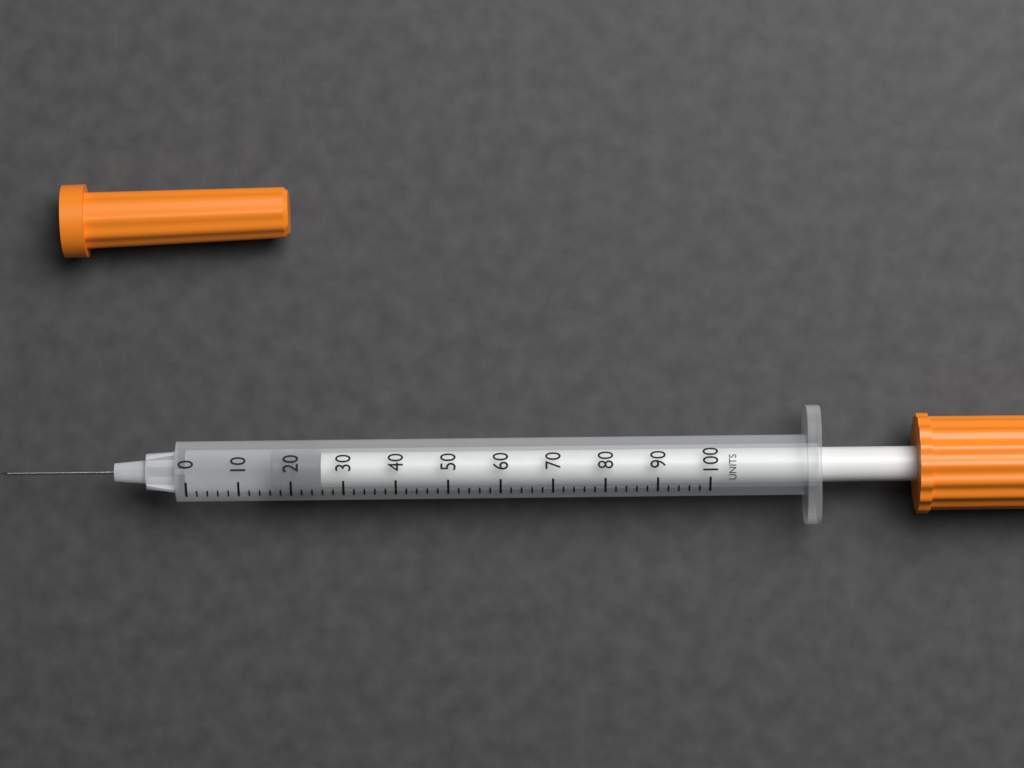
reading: 16 units
